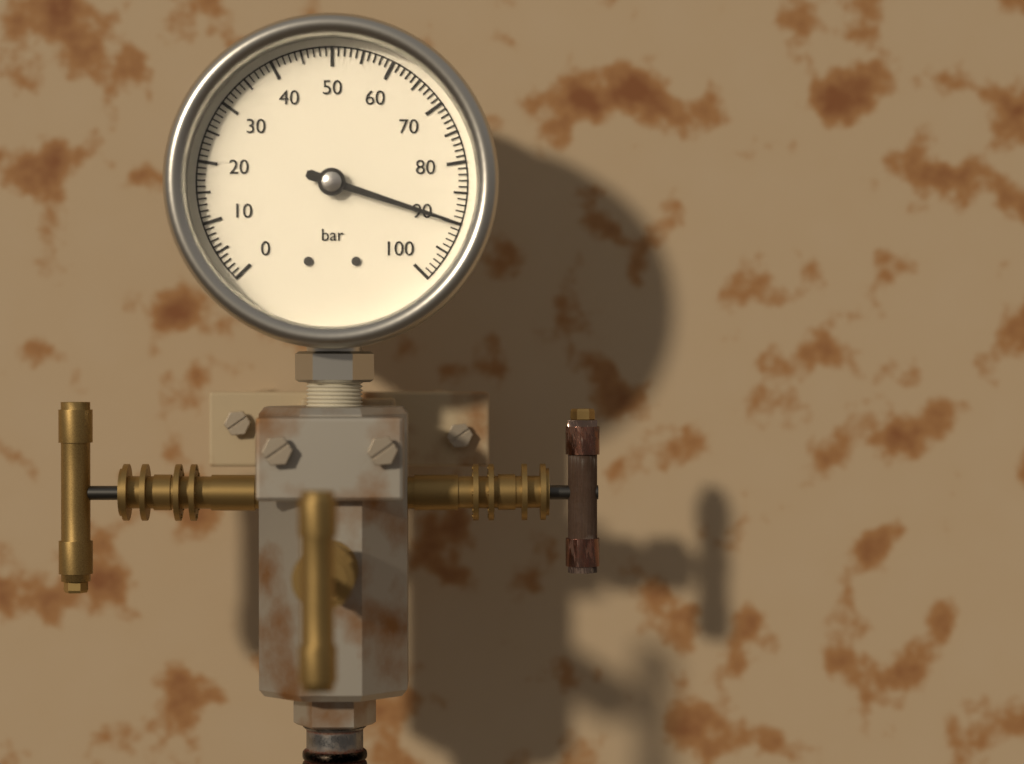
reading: 90 bar
